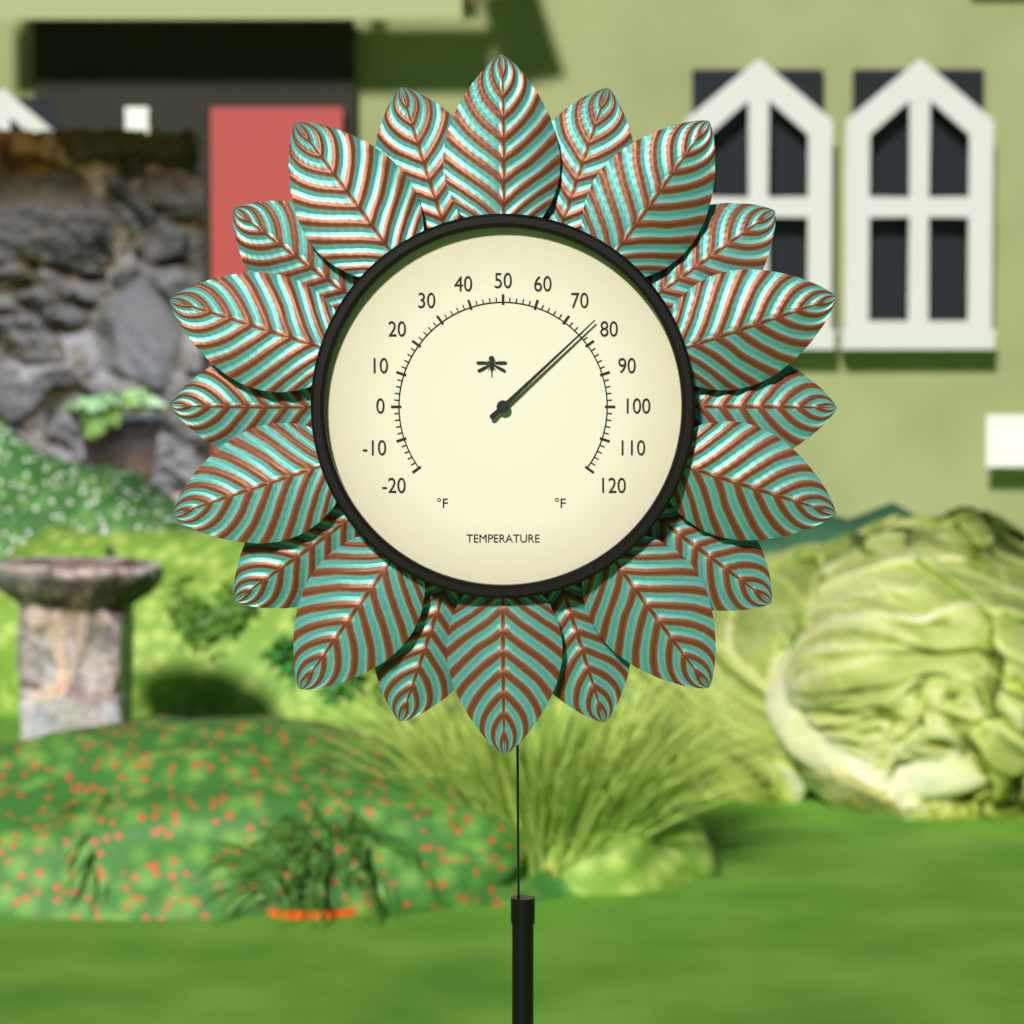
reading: 76 °F
